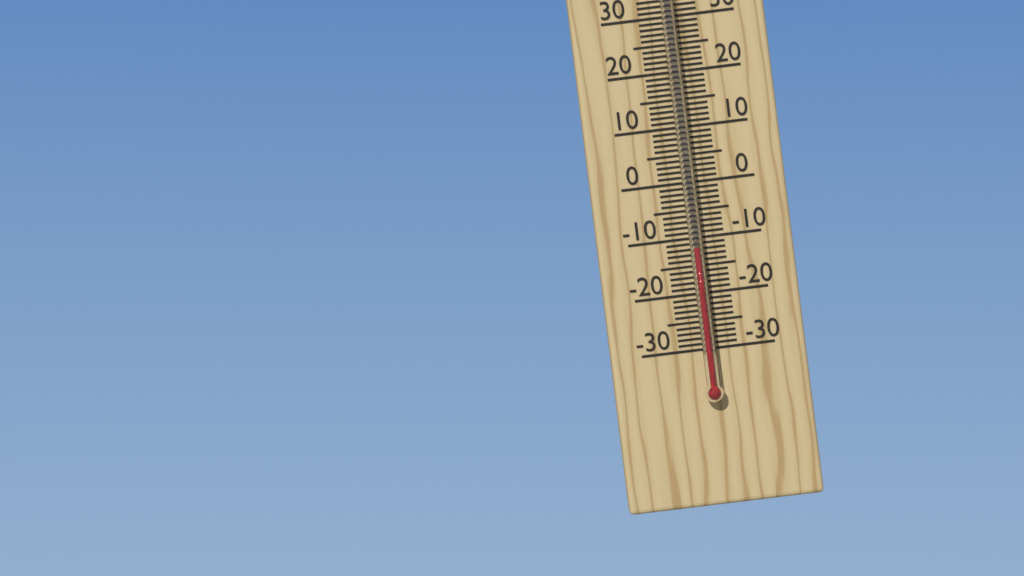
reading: -12 °C
